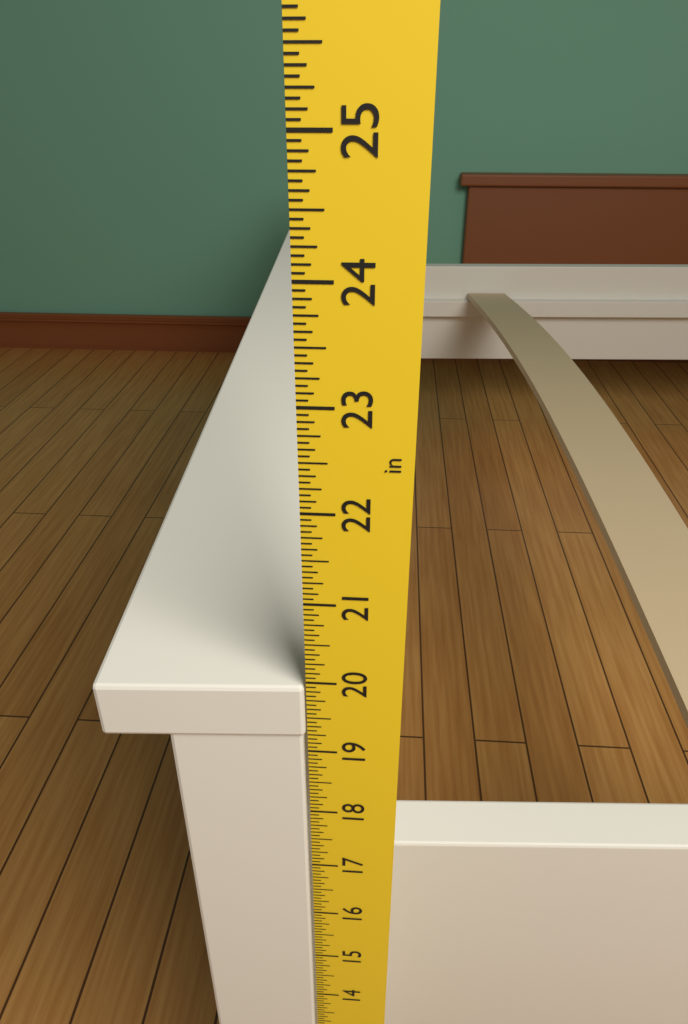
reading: 19.9375 in
